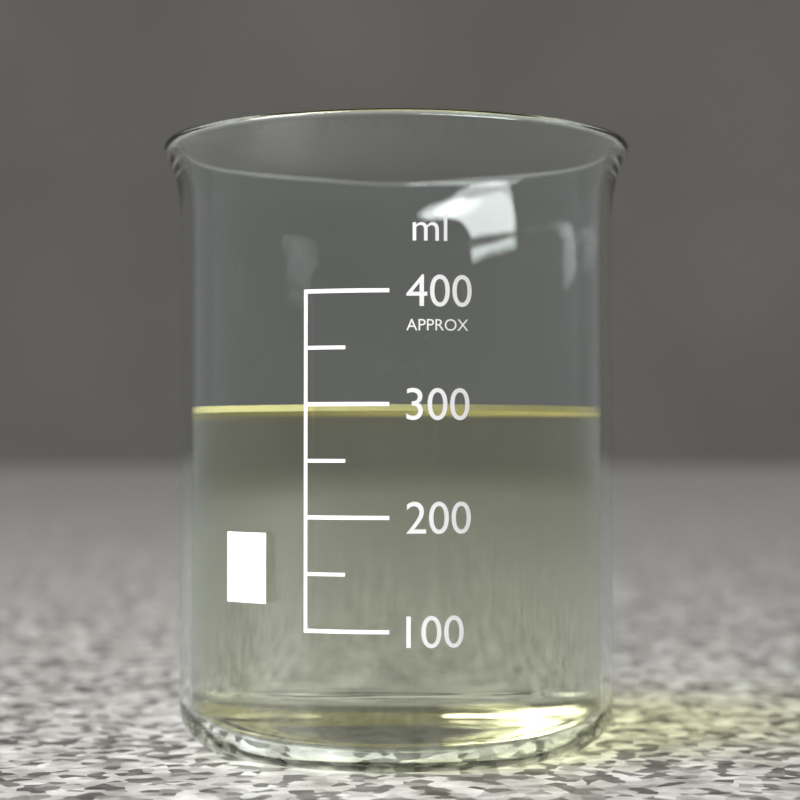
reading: 300 ml
